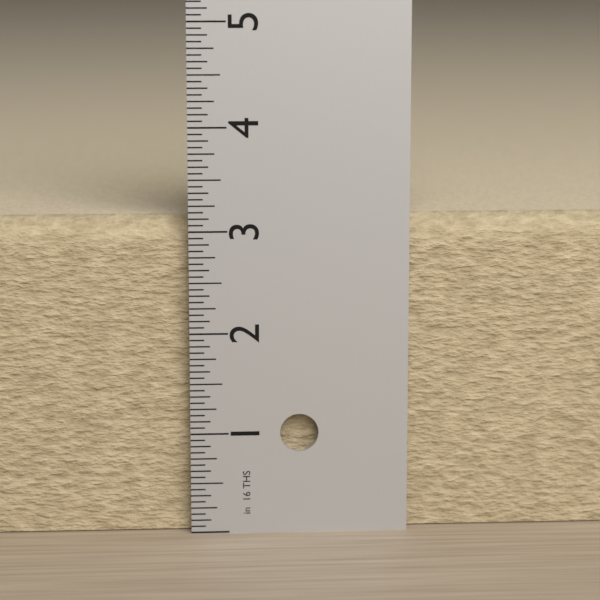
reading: 3.1250 in
